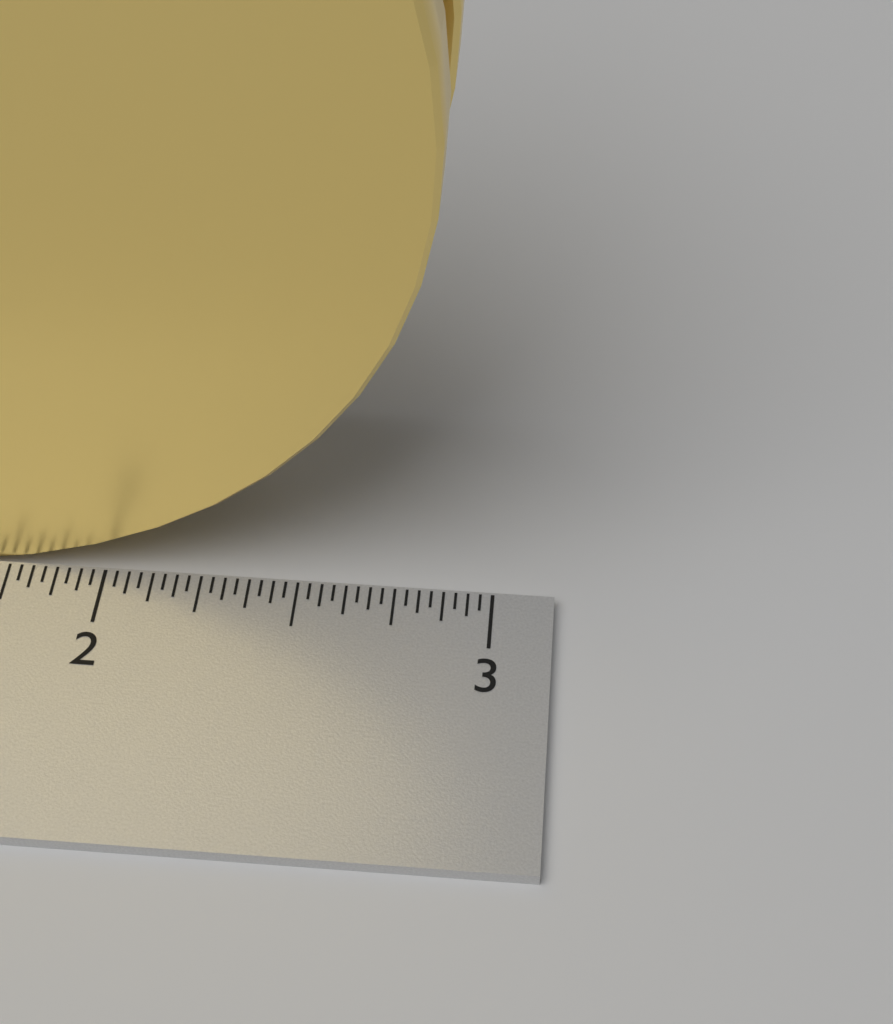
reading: 2.87500 inch
